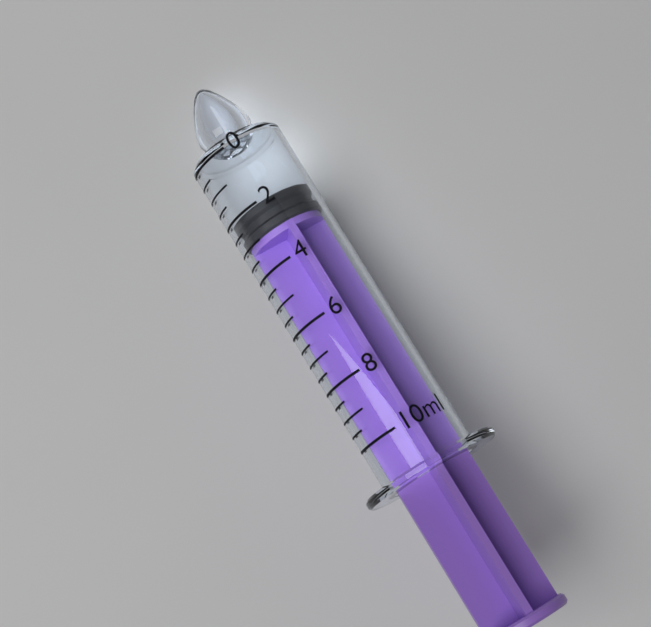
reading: 2.0 ml
